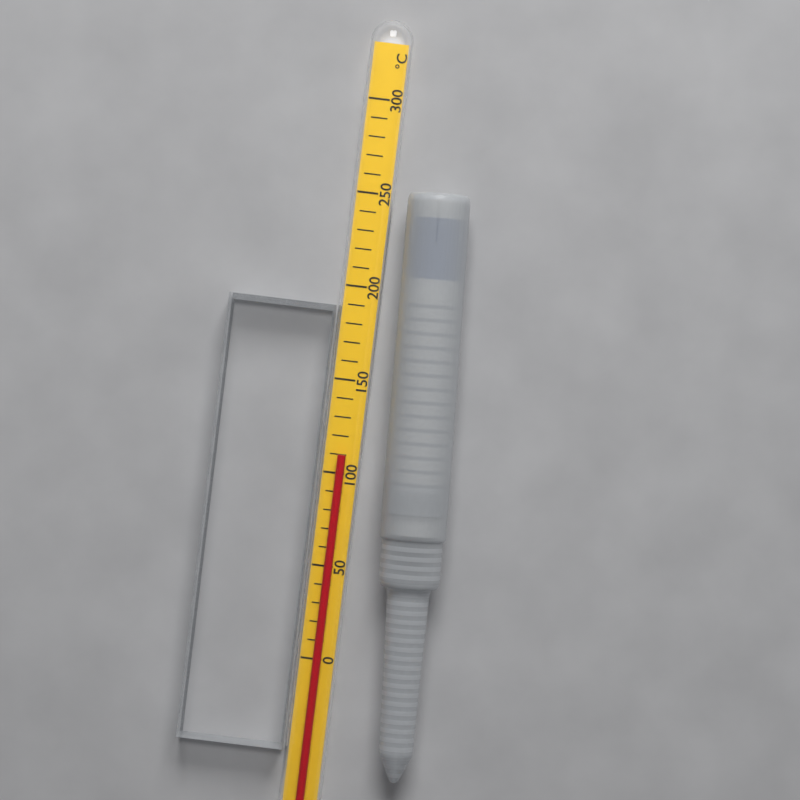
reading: 110 °C
